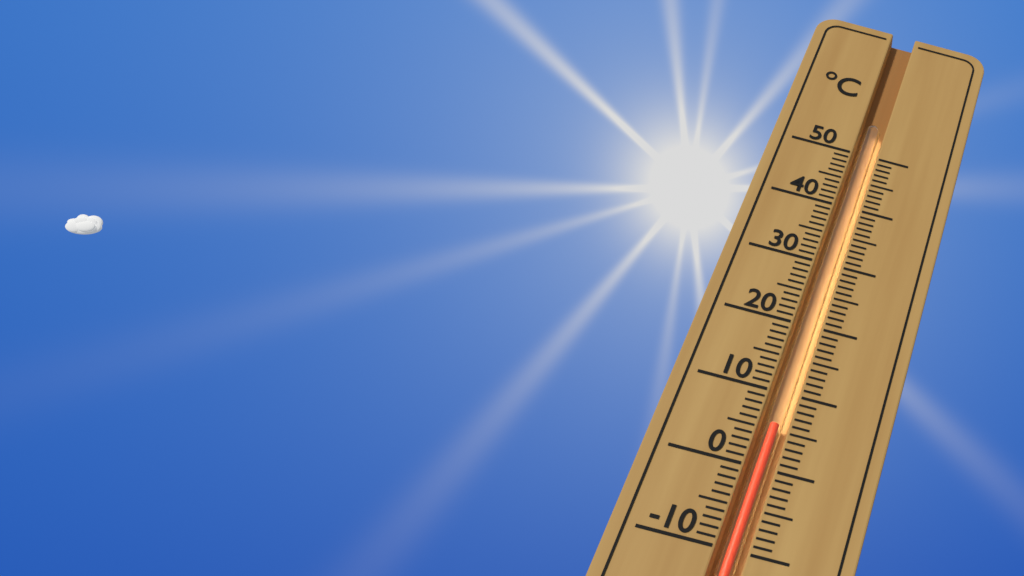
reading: 6 °C
